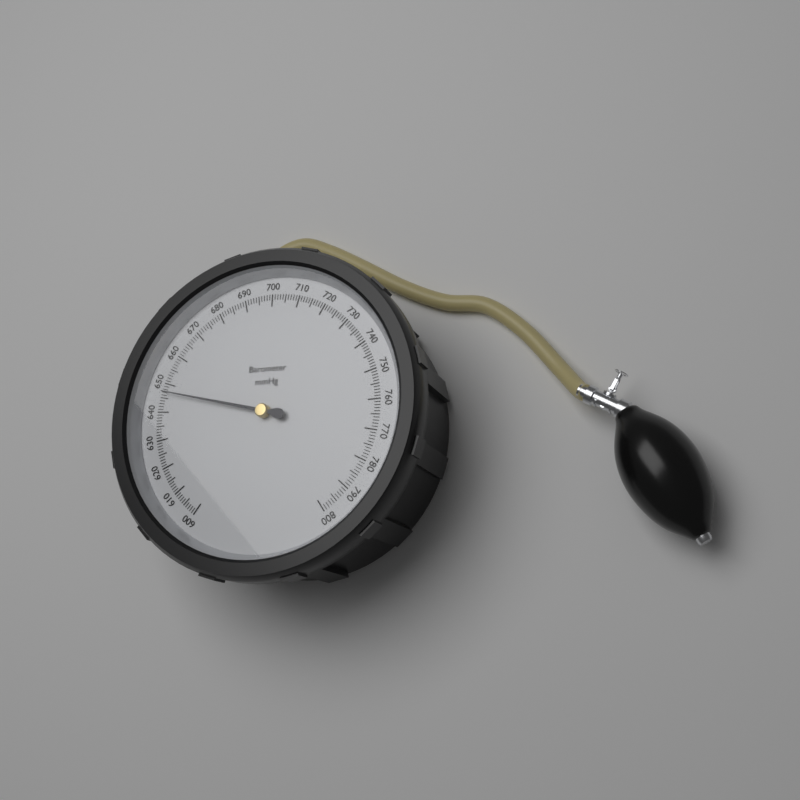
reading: 647 mmHg
